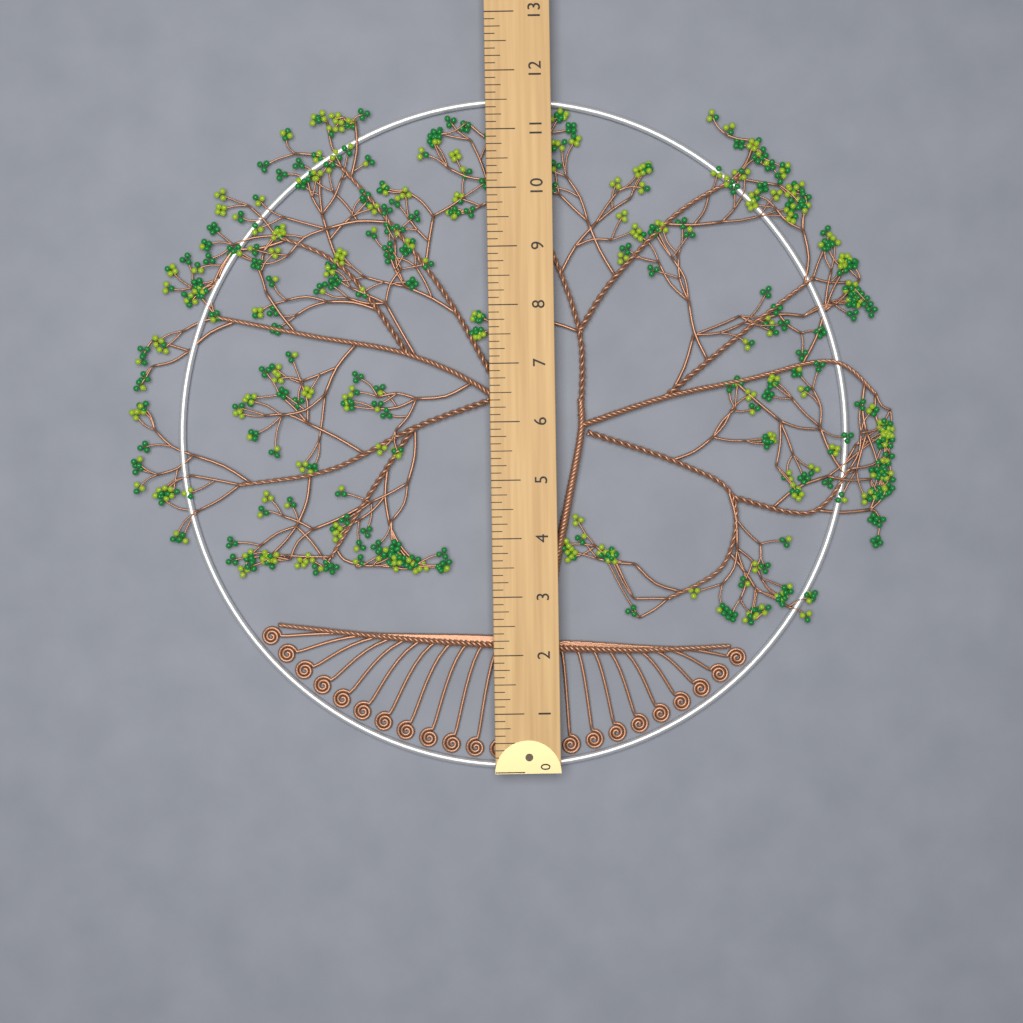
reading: 11.625 (no unit)
